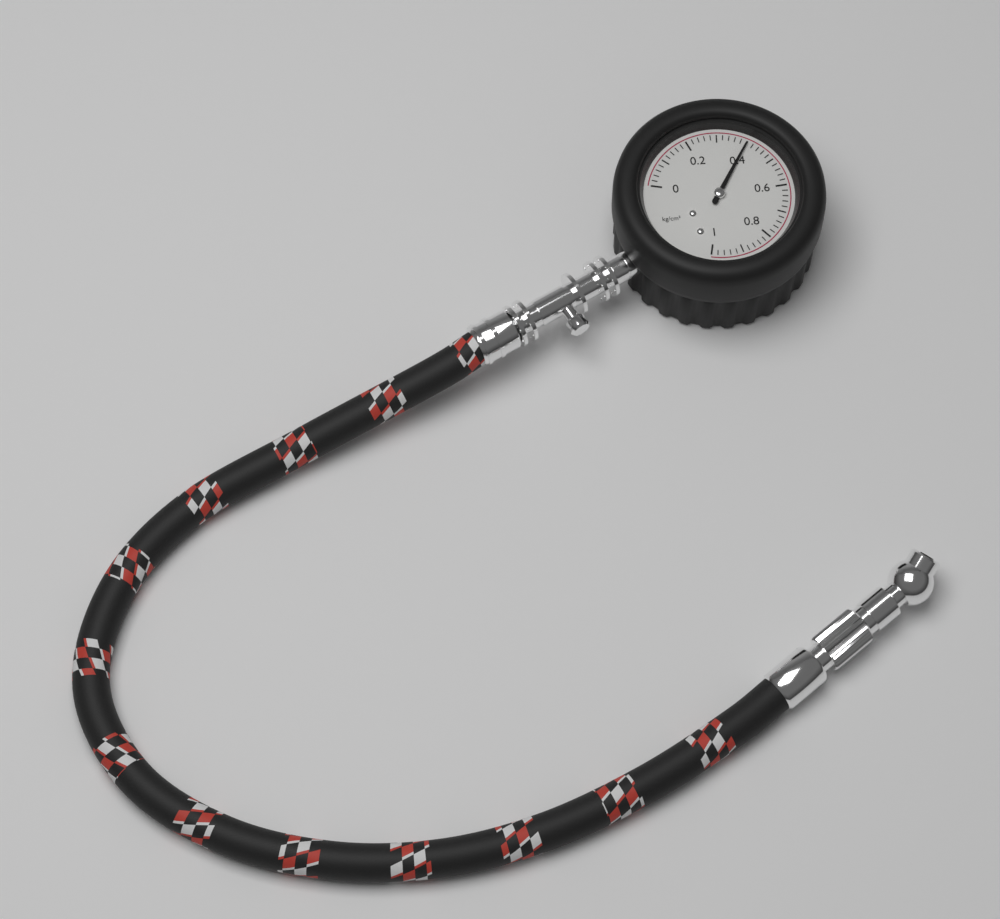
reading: 0.40 kg/cm²
